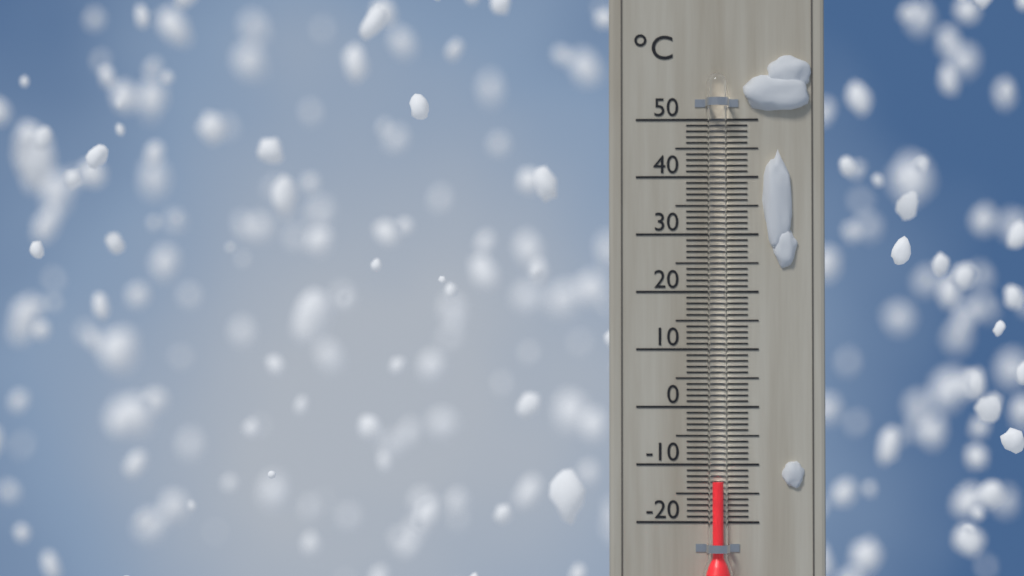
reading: -13 °C
